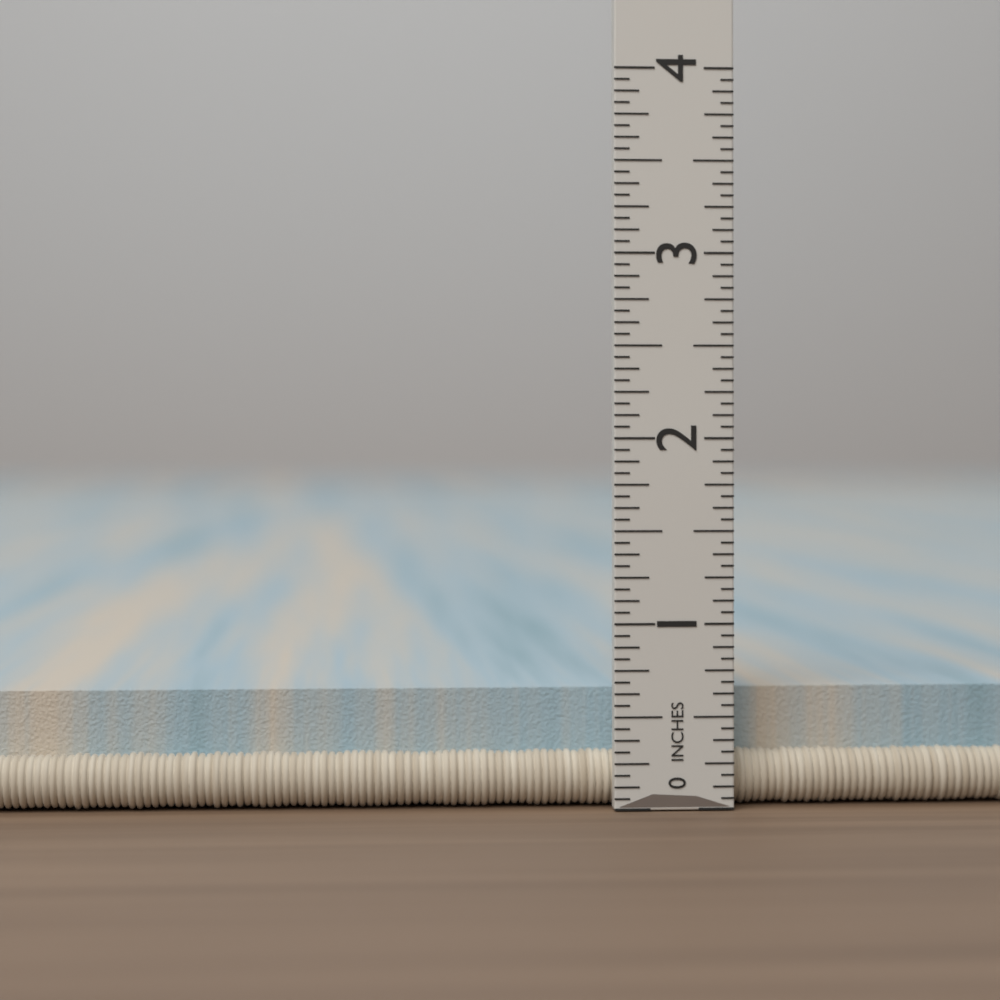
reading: 0.6250 in
